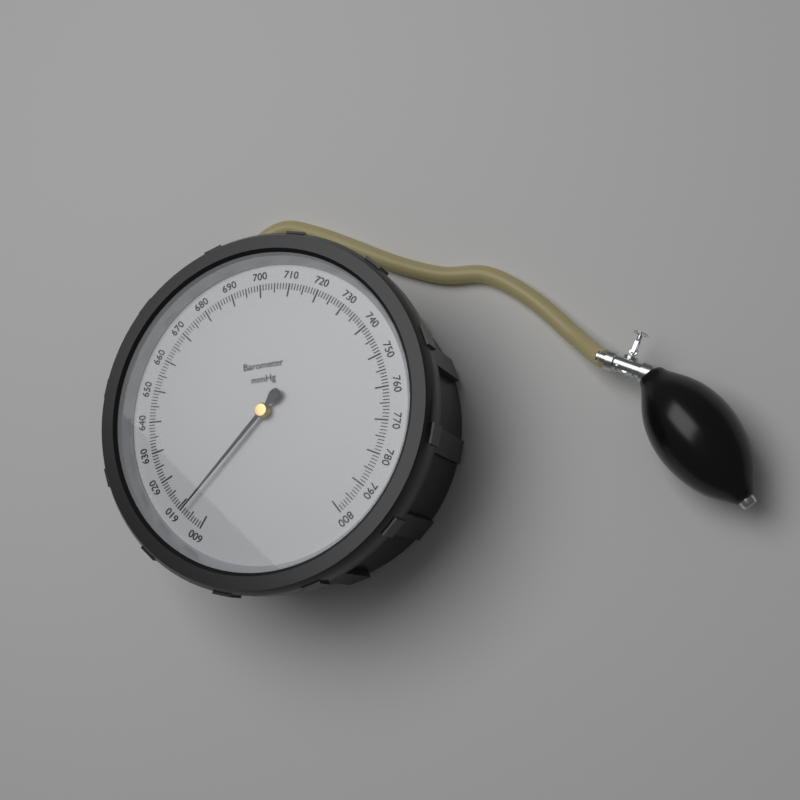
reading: 608 mmHg
